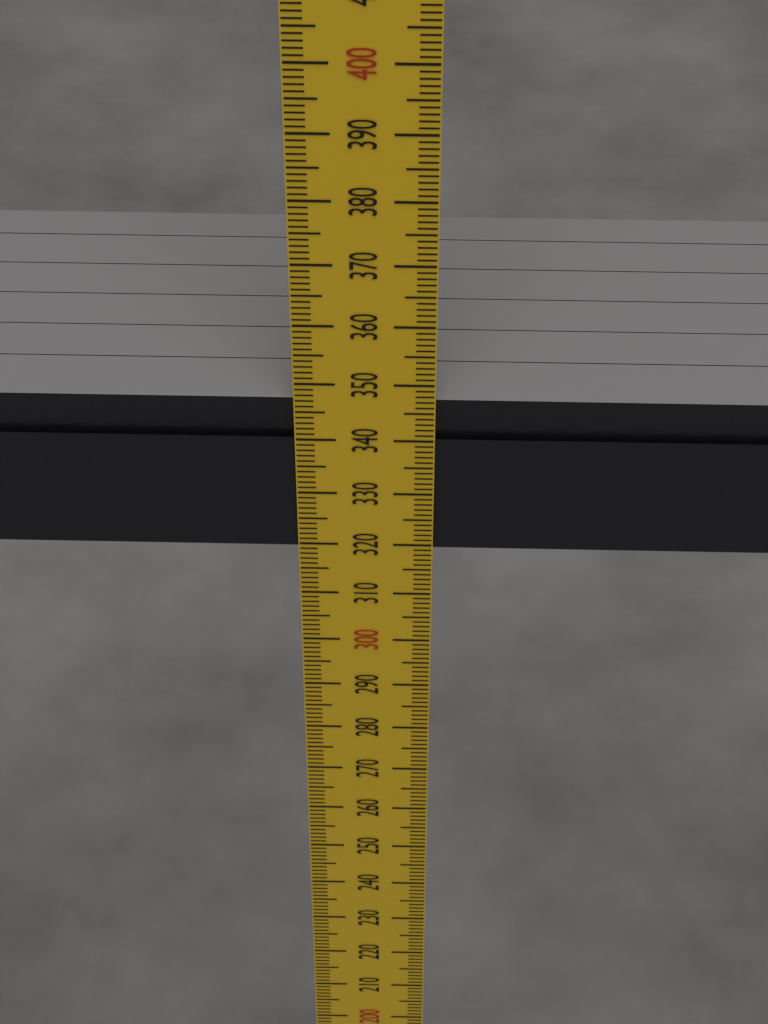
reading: 347 mm
